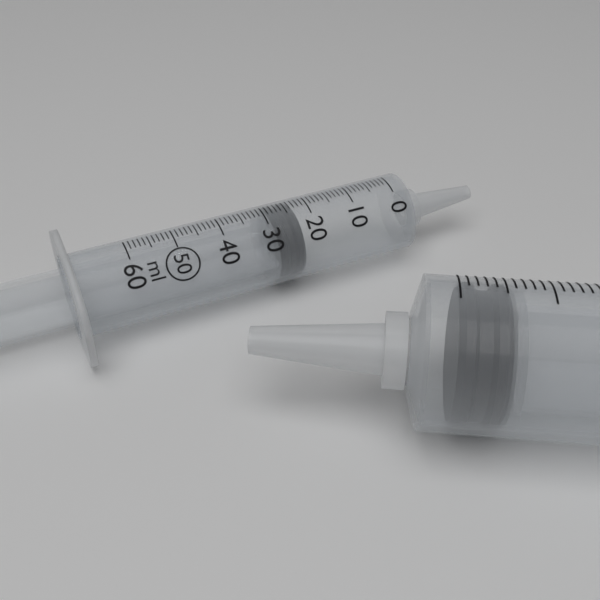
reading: 23 ml
